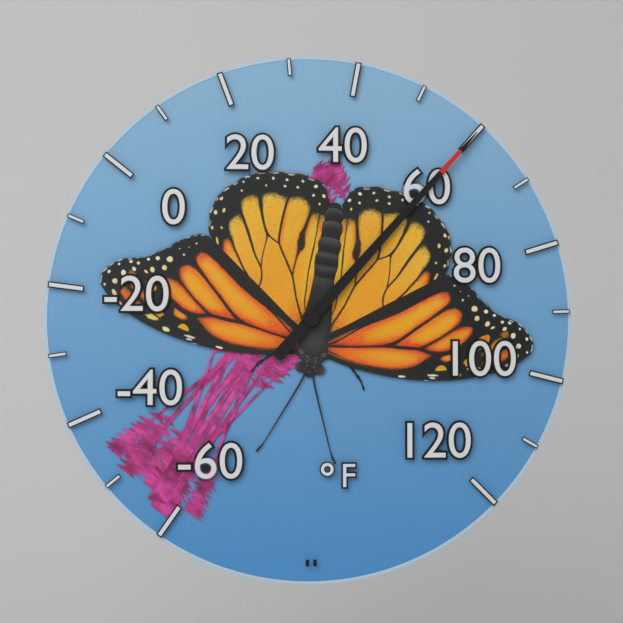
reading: 60 °F
